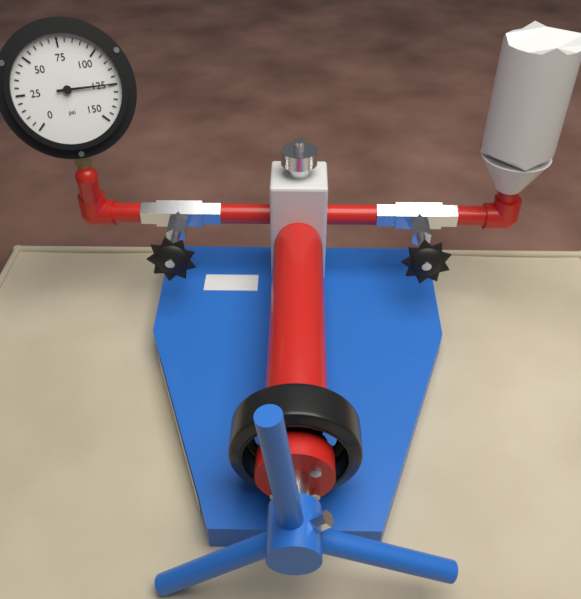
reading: 125 psi
